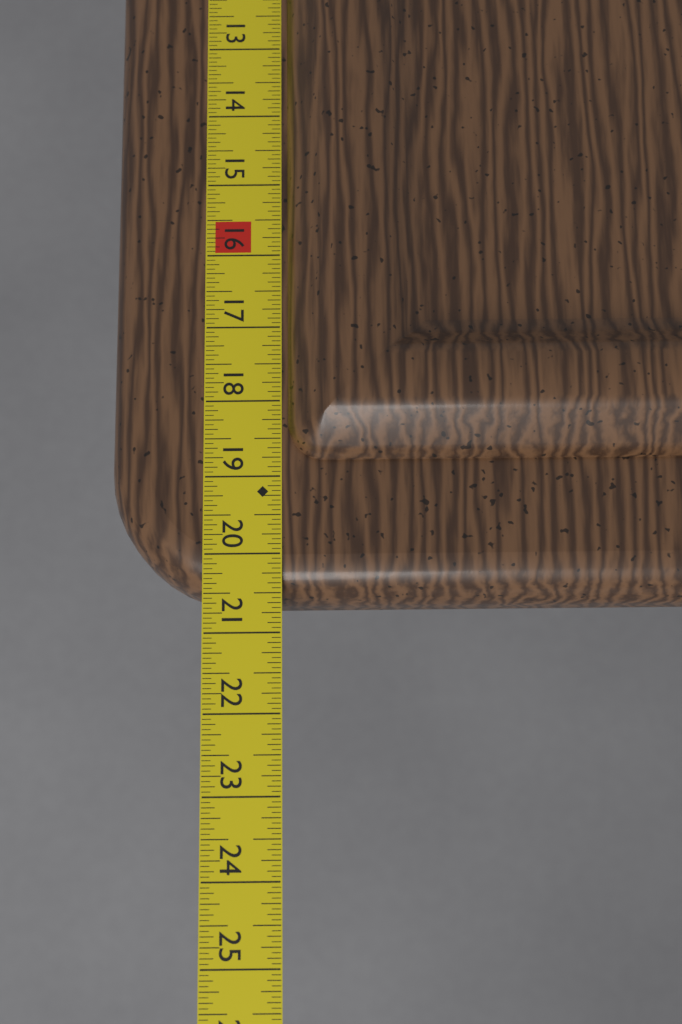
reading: 20.5625 in
